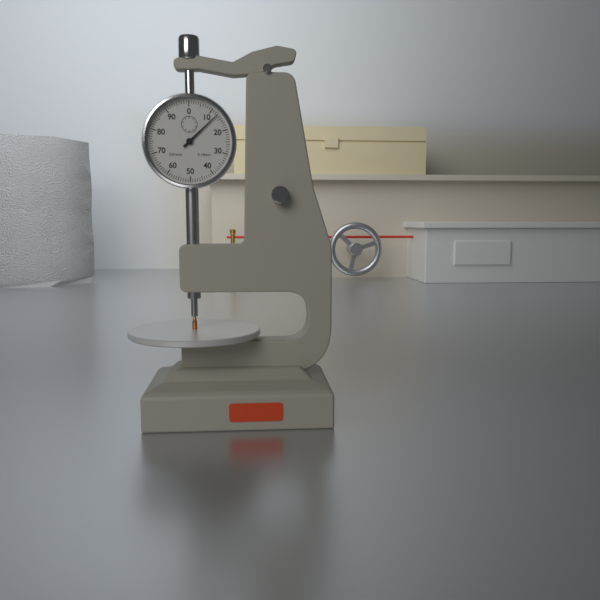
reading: 0.13 mm
